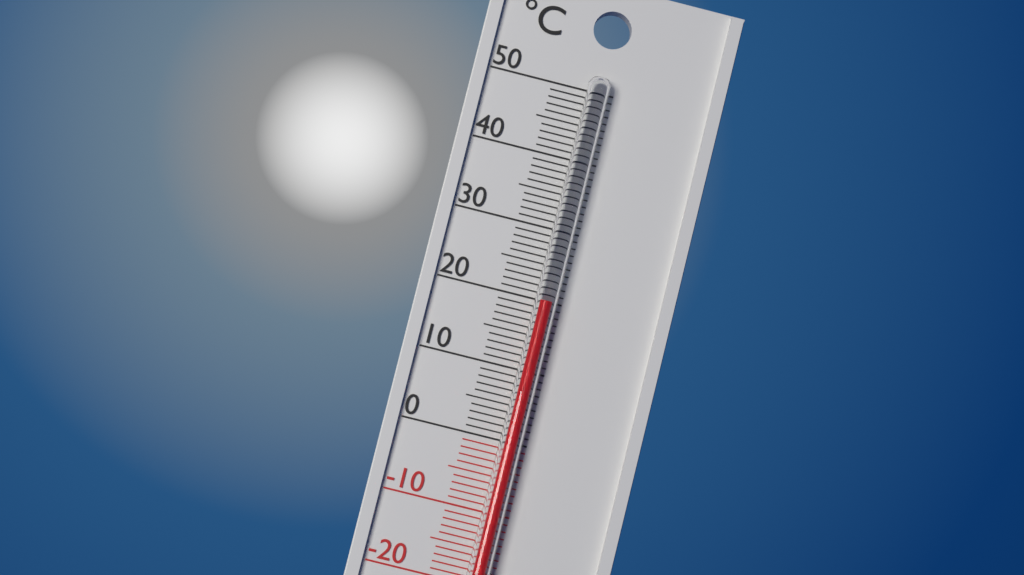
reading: 20 °C
